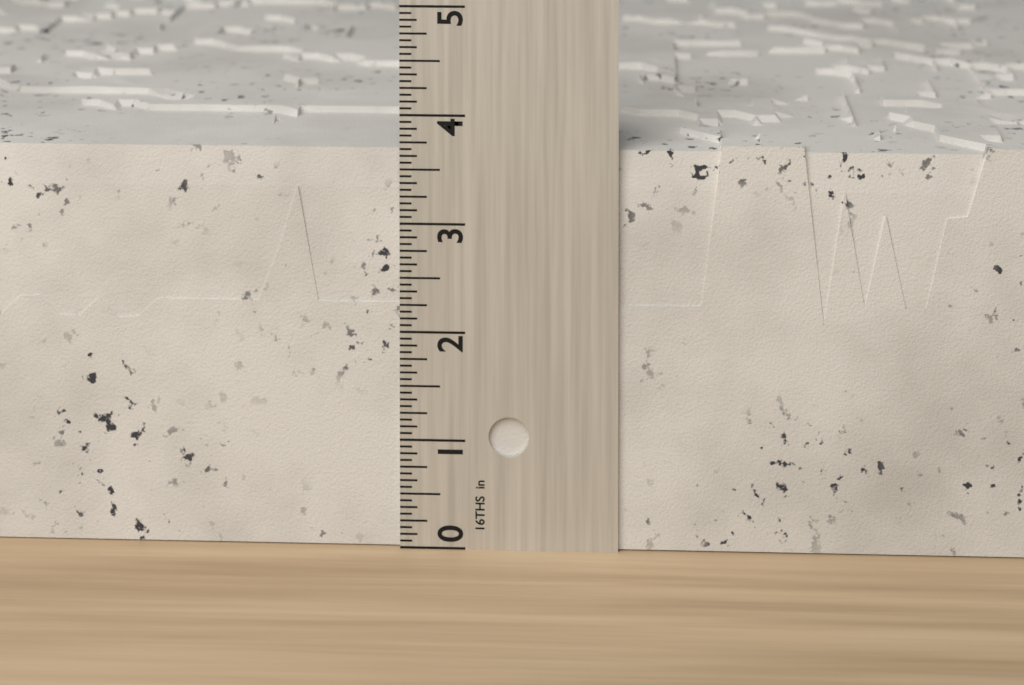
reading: 3.7500 in
